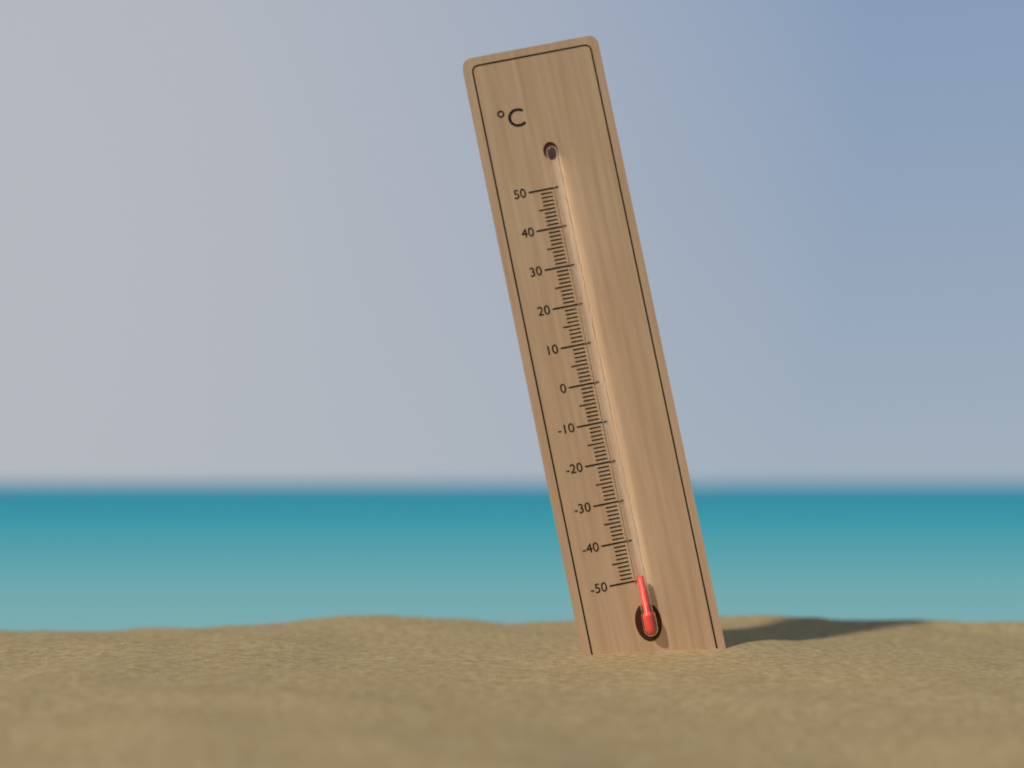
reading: -49 °C
